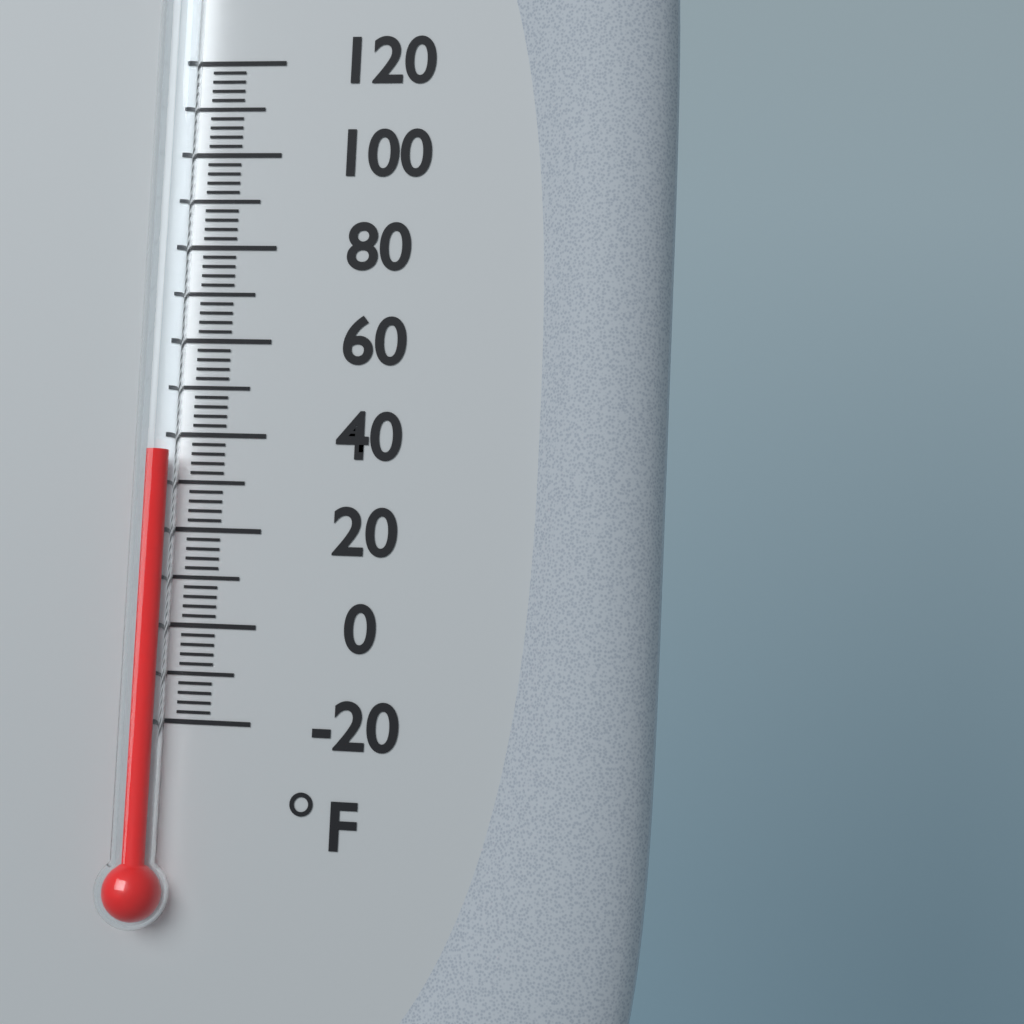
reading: 36 °F
